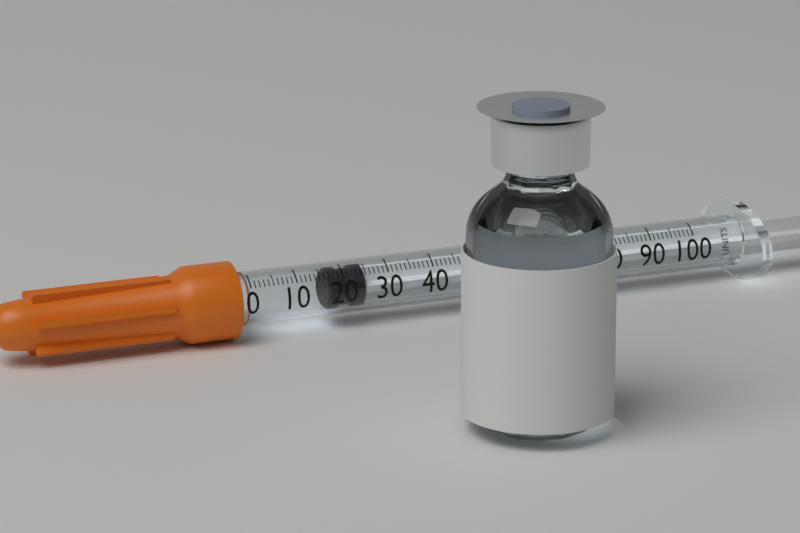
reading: 17 units
